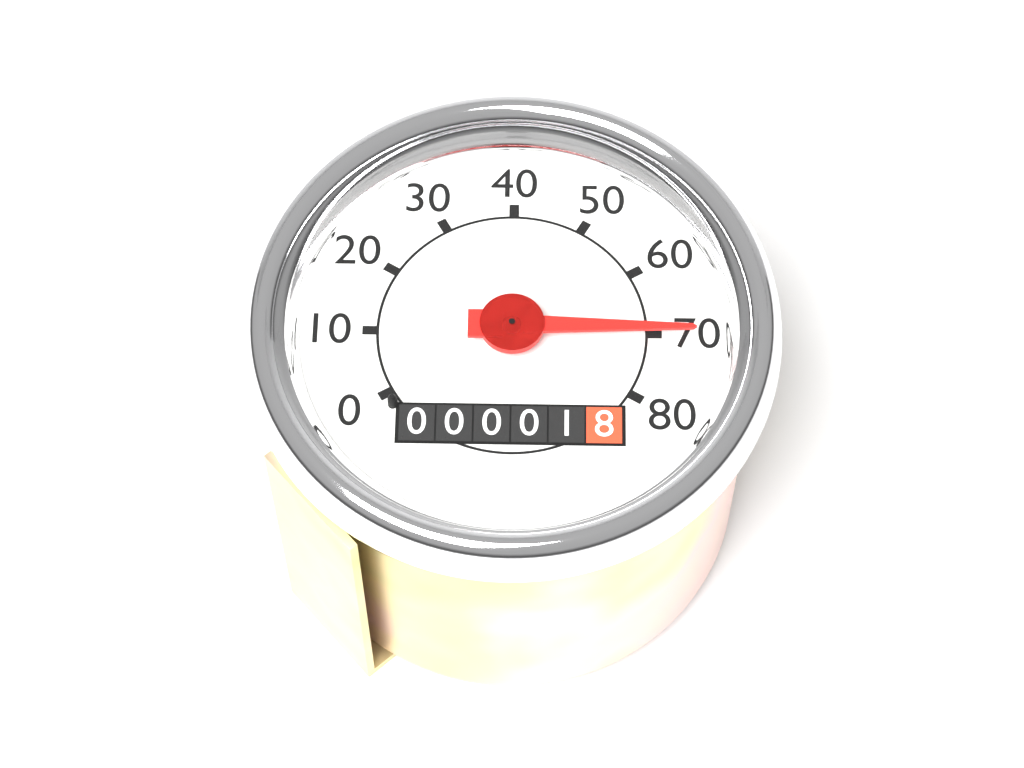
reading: 70 (no unit)
